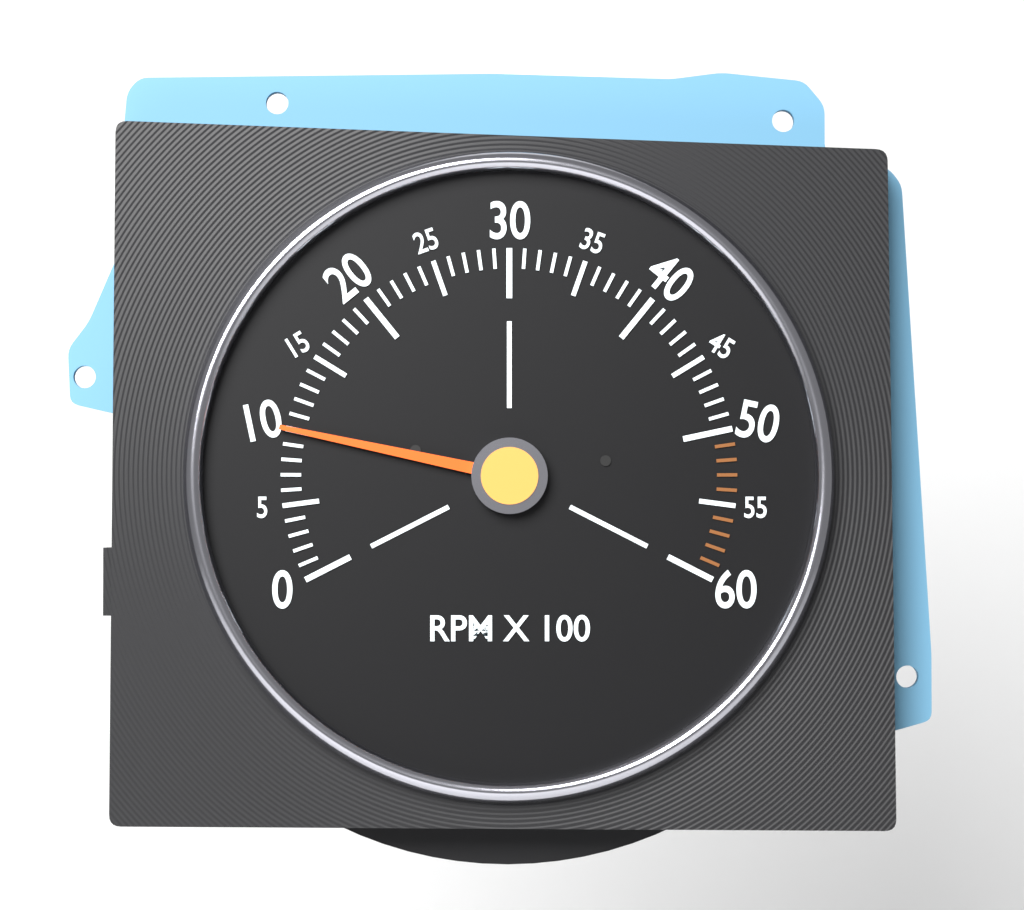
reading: 1000 RPM
